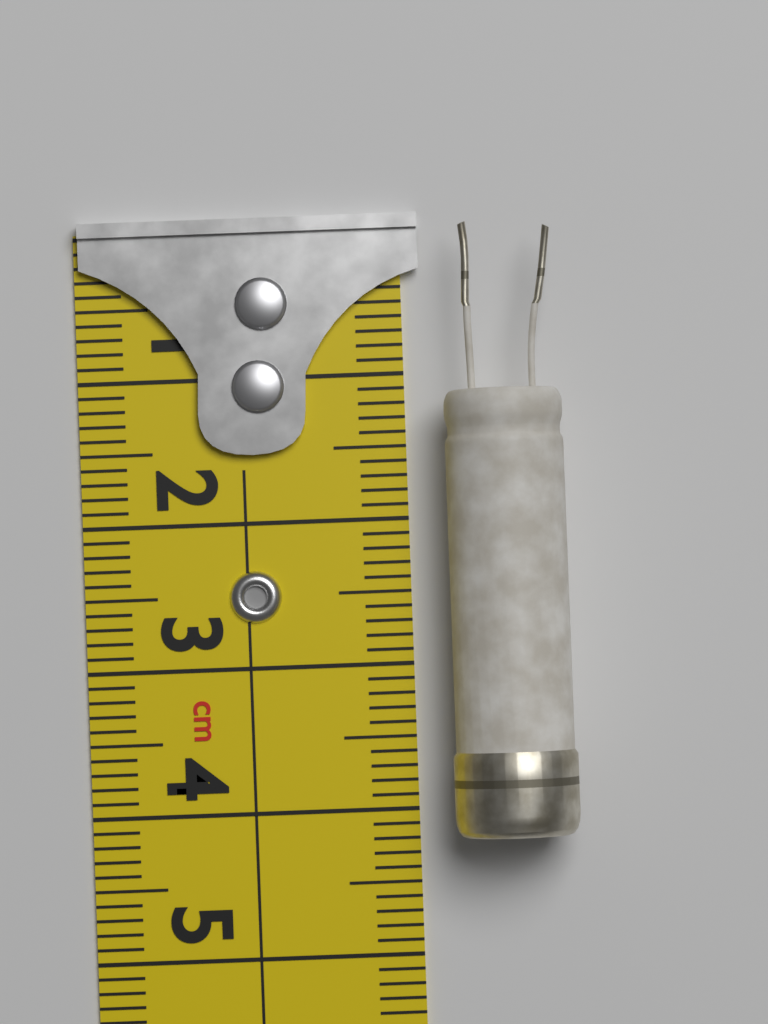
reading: 4.2 cm
